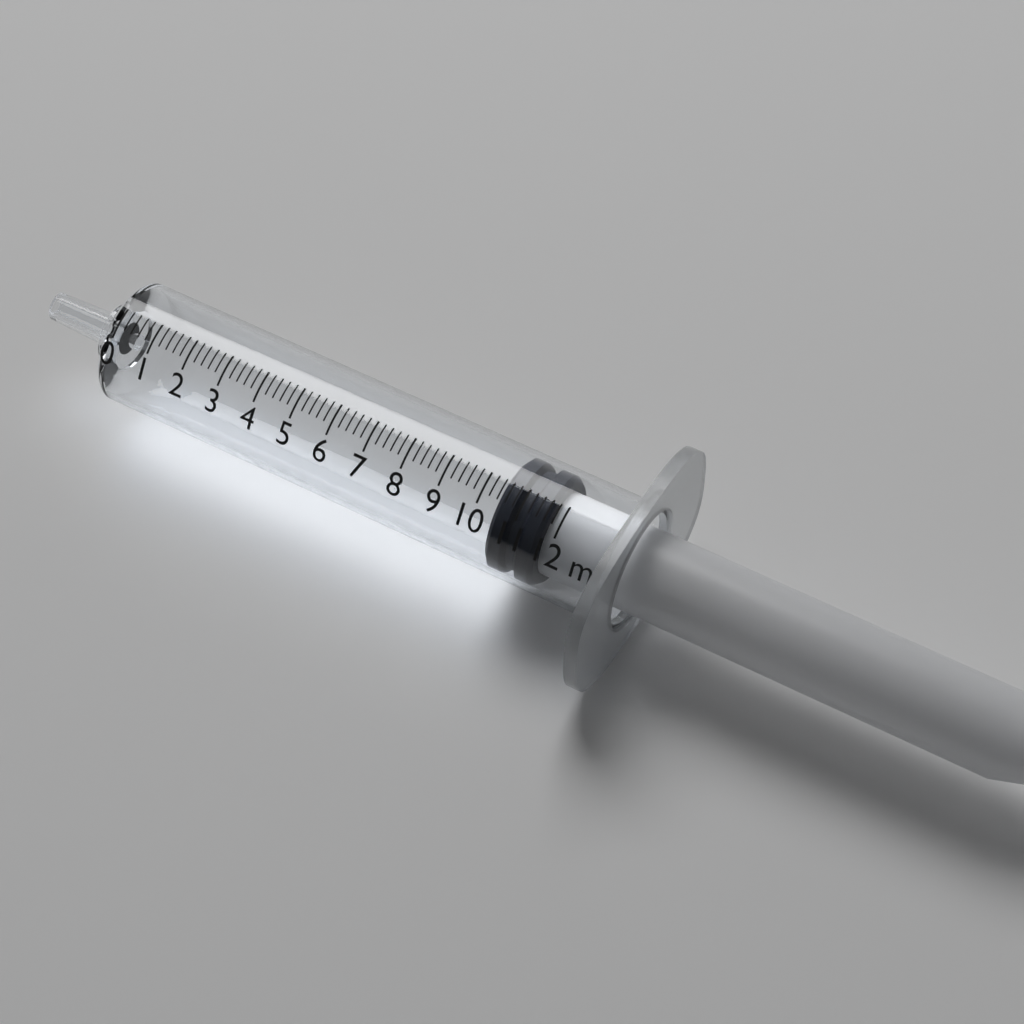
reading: 10.4 ml
